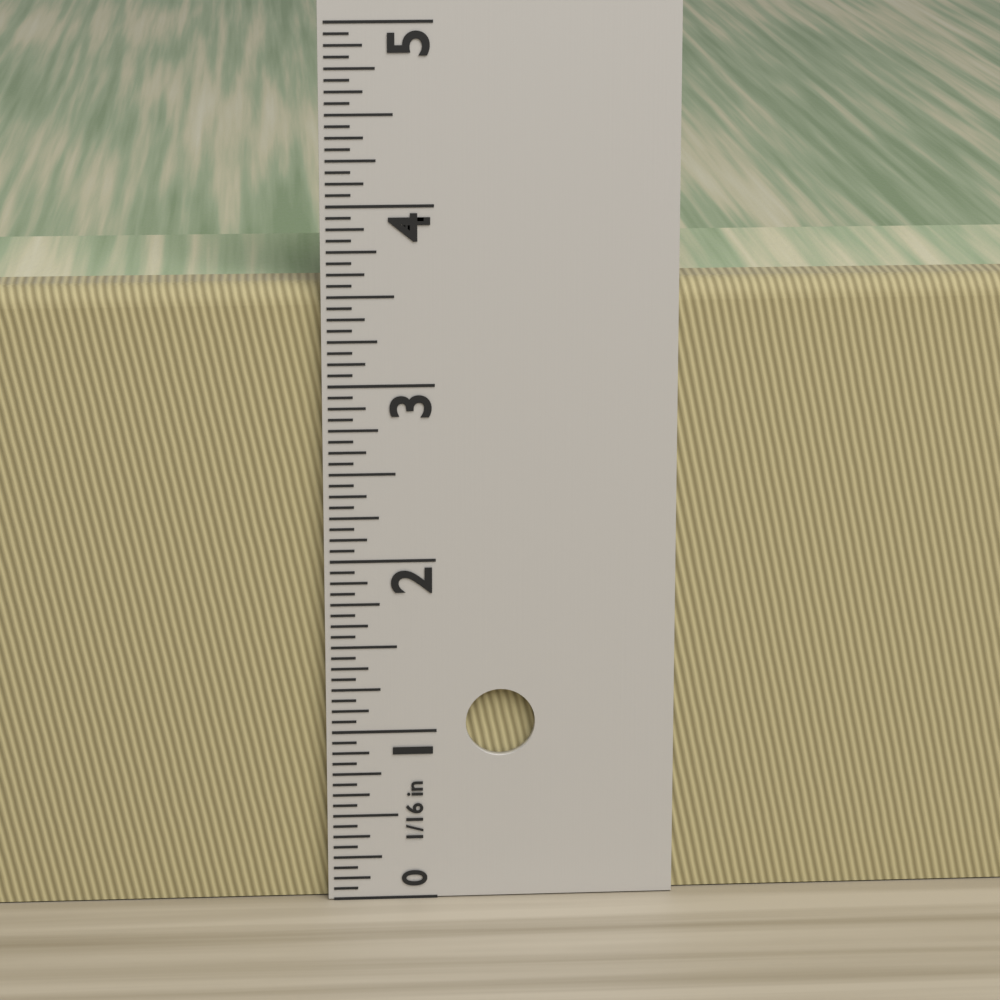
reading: 3.5625 in
